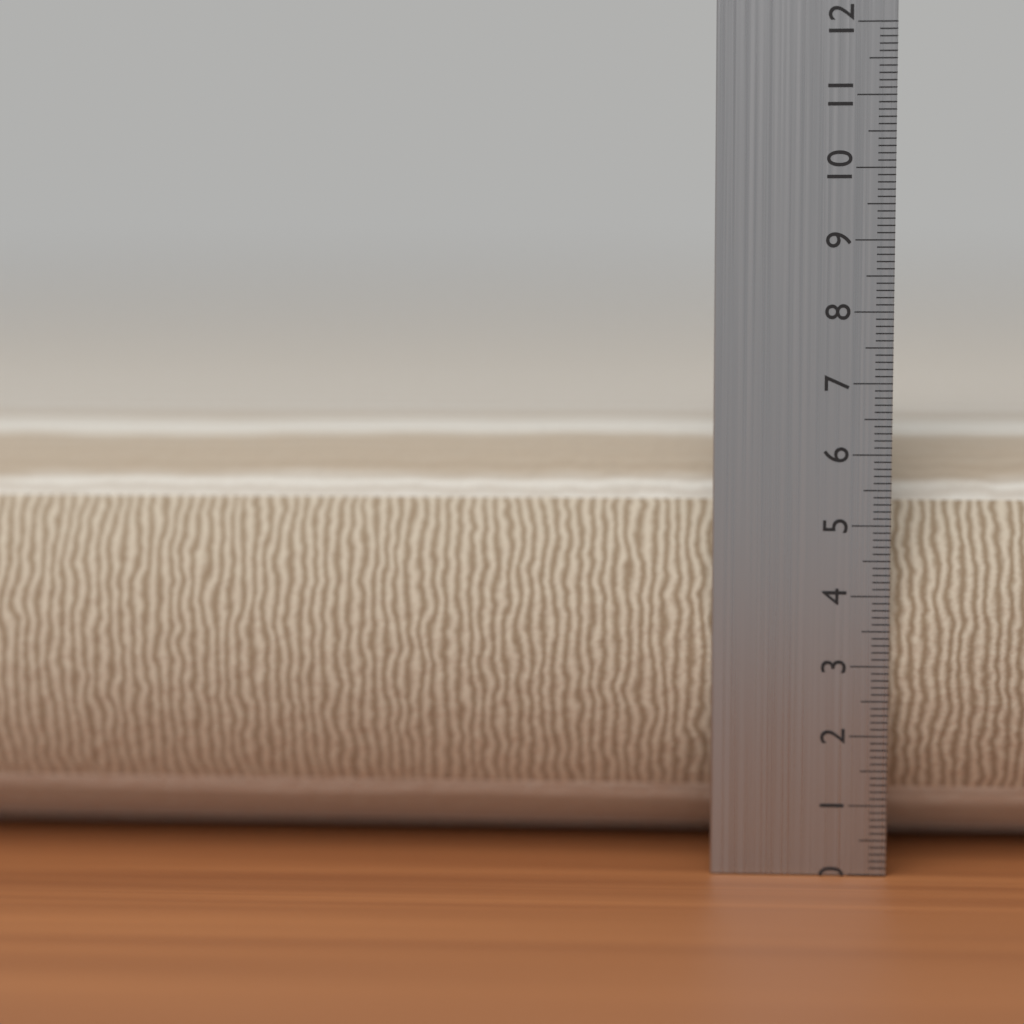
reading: 6.4 cm
